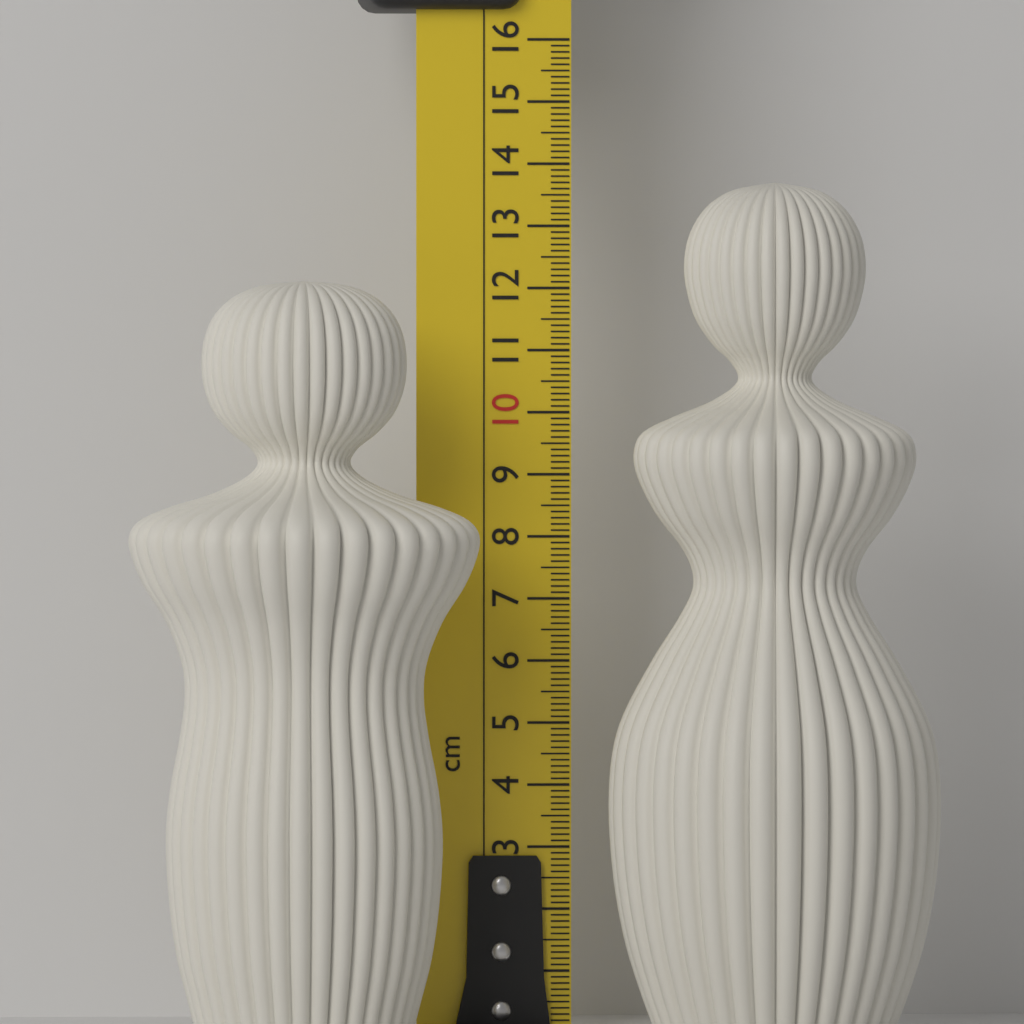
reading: 12.1 cm
